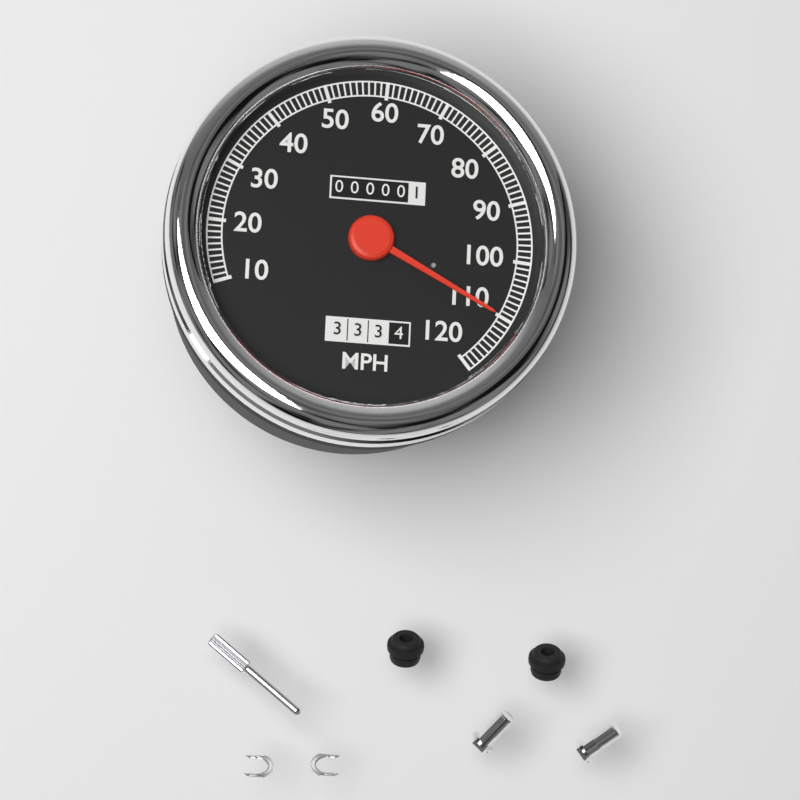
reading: 110 MPH
